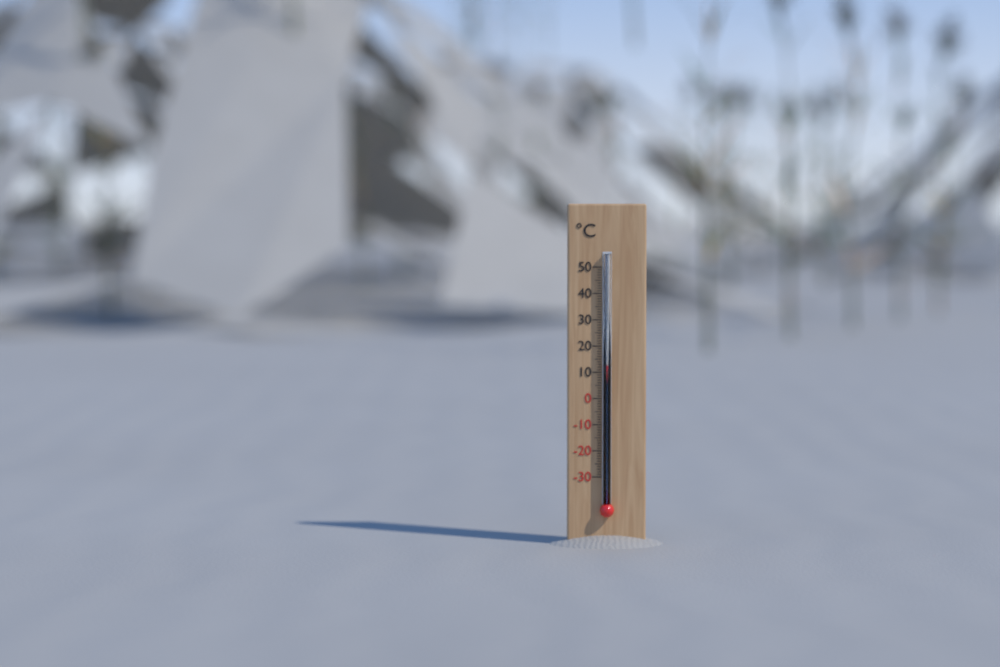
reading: 13 °C
